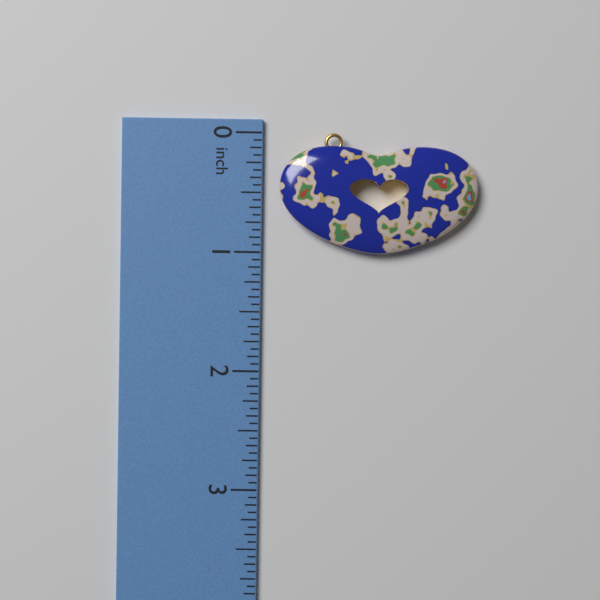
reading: 1.0000 in
